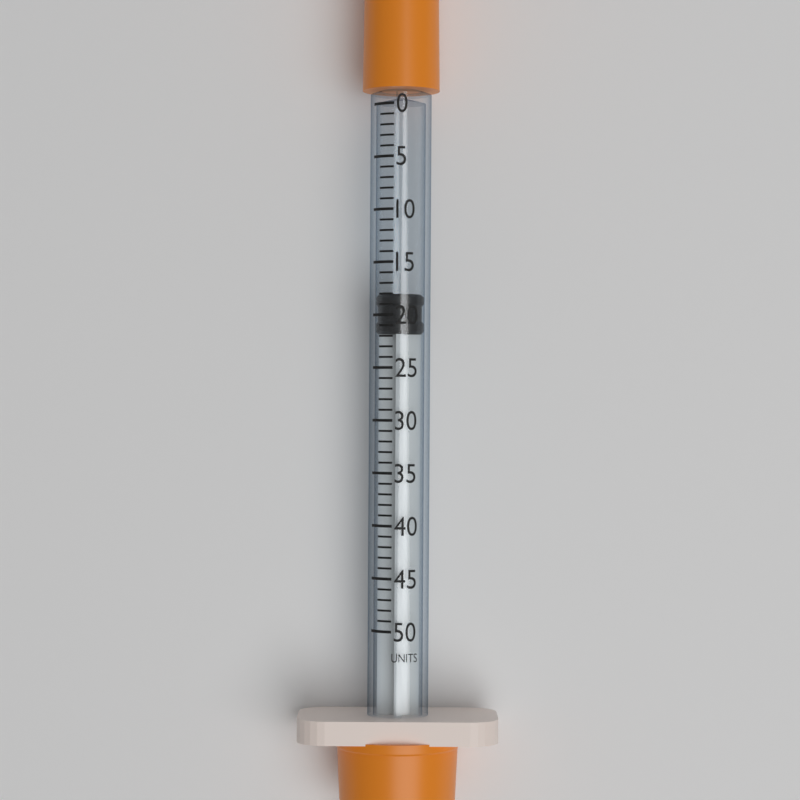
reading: 18 units
